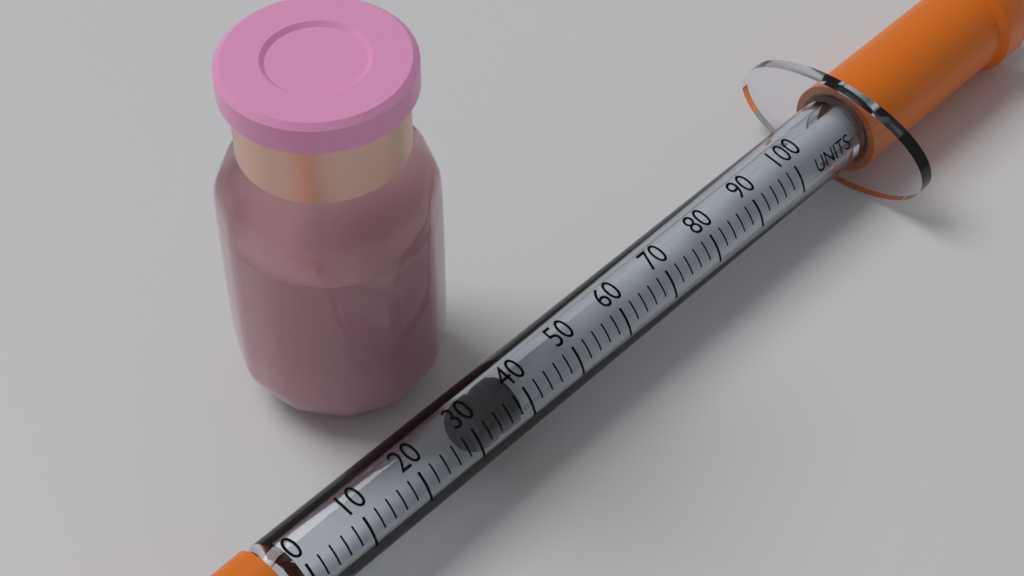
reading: 32 units
